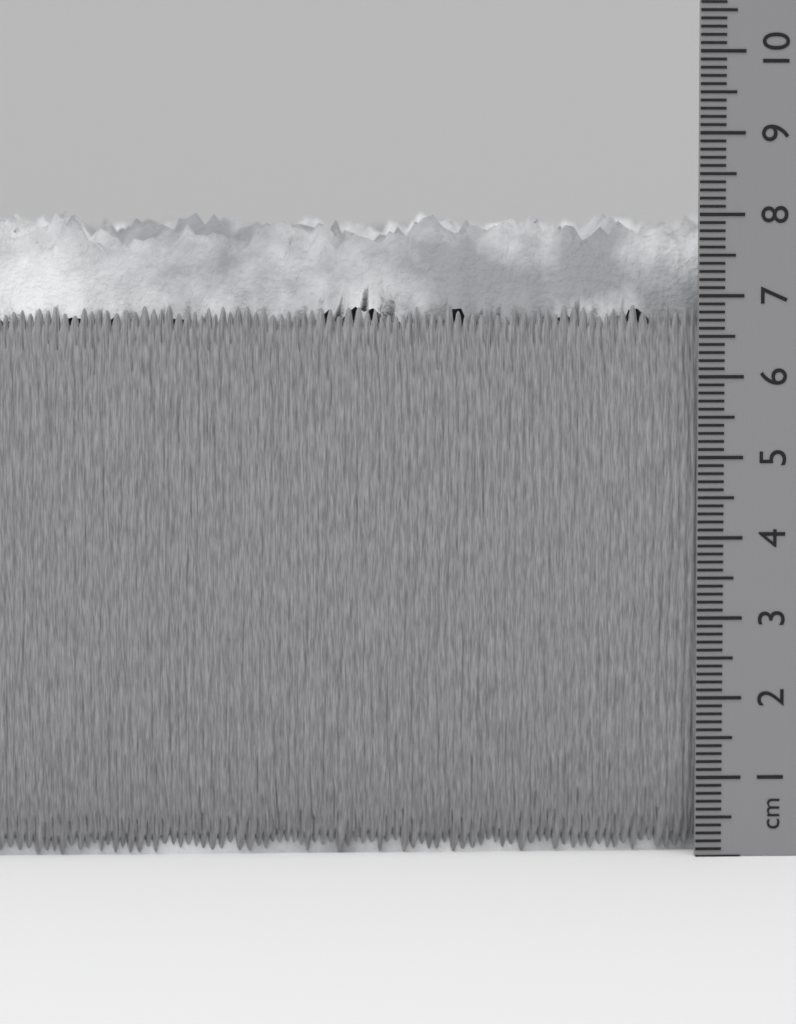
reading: 8.1 cm
